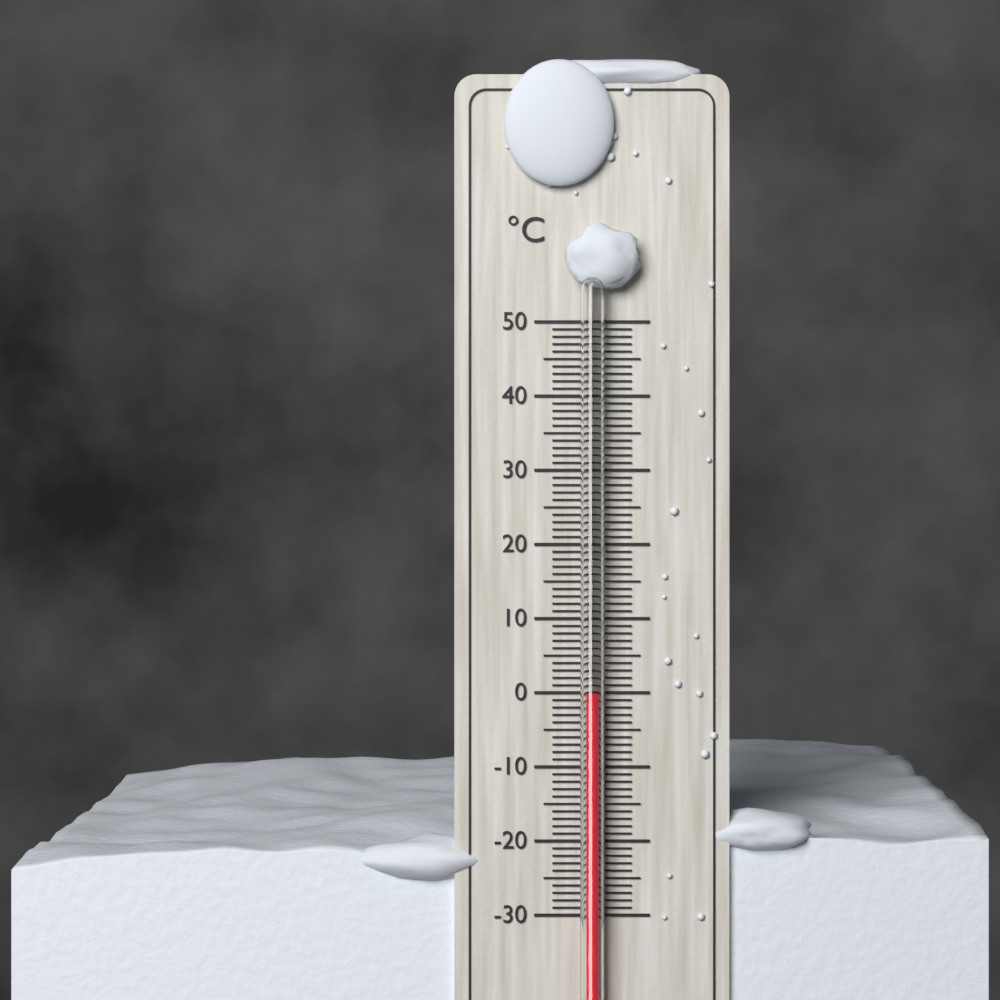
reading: 0 °C
